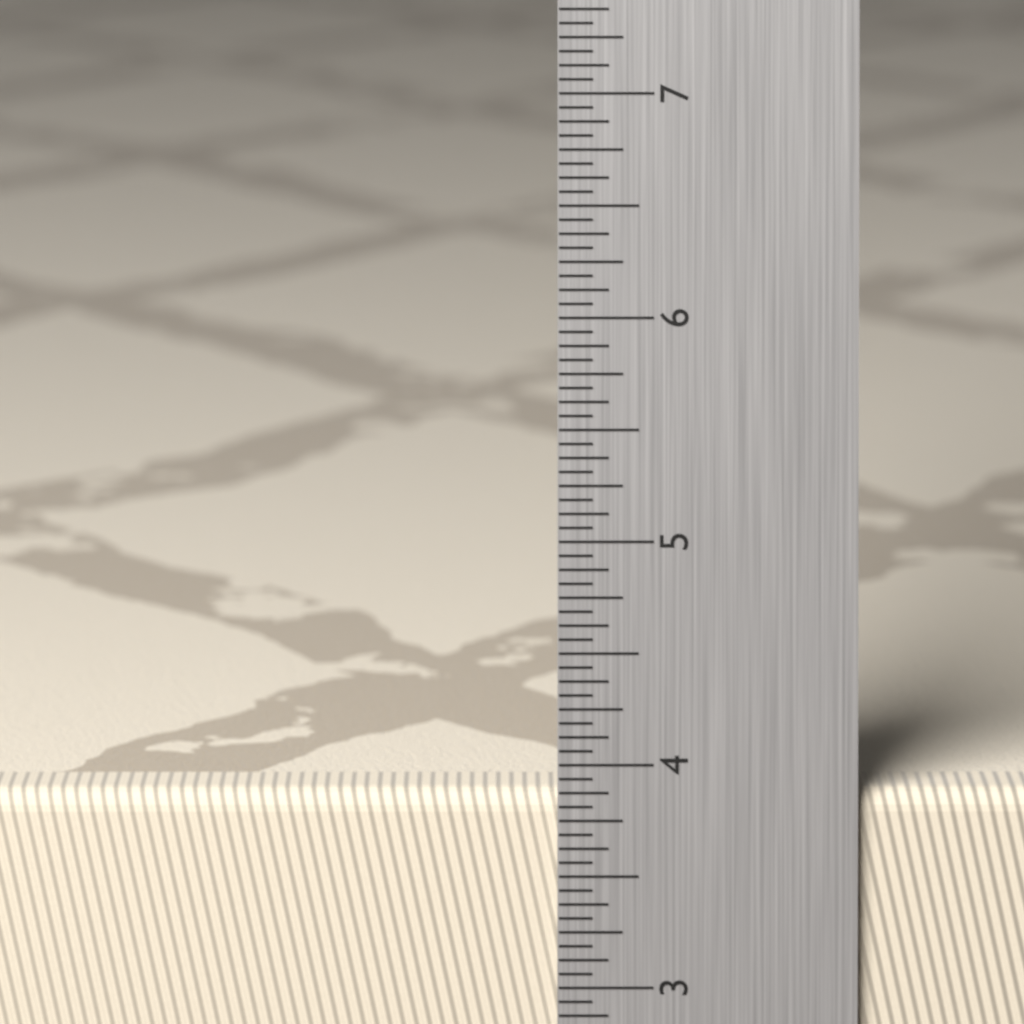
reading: 3.8750 in
